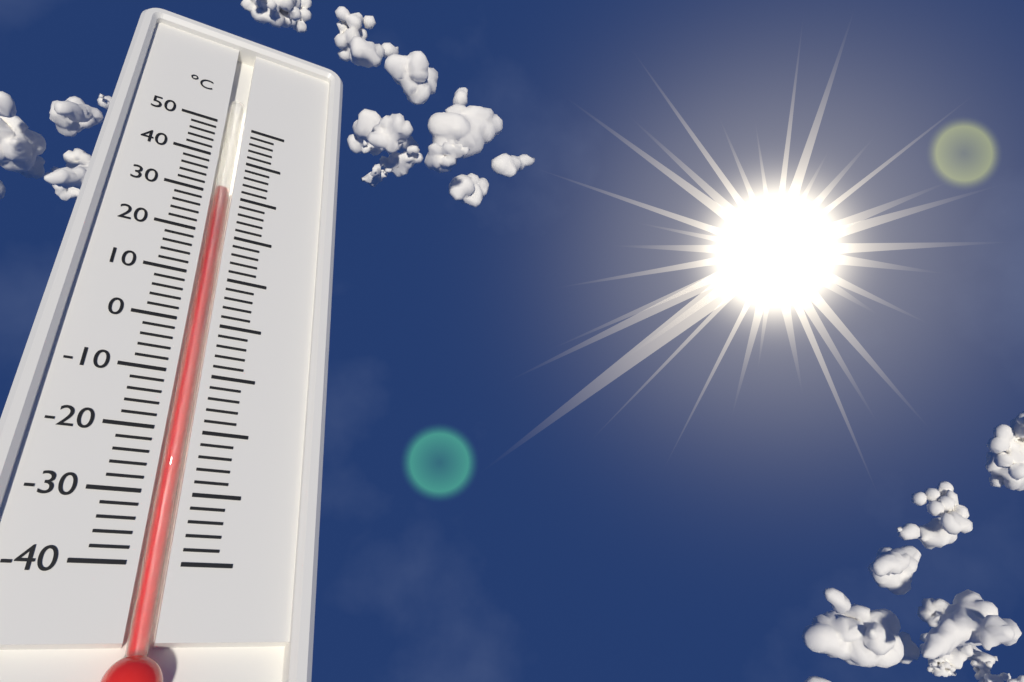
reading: 32 °C
